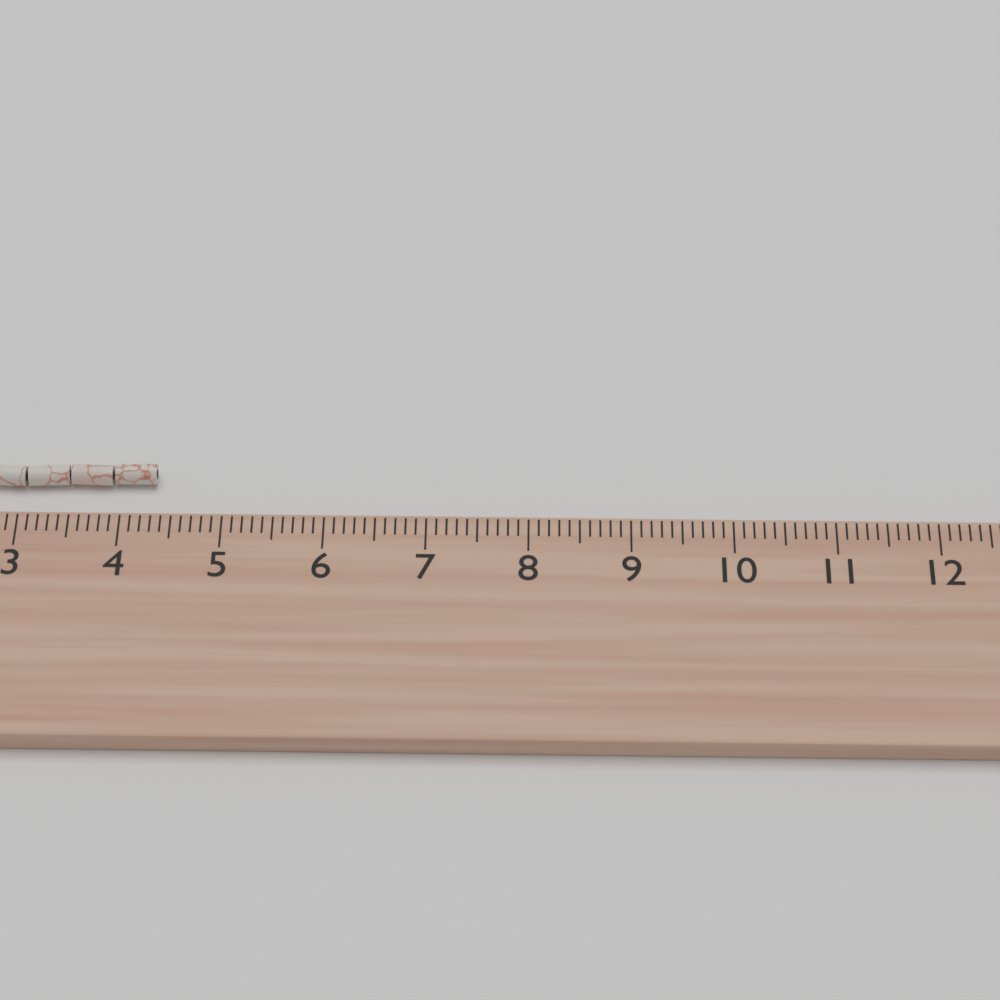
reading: 4.3 cm
